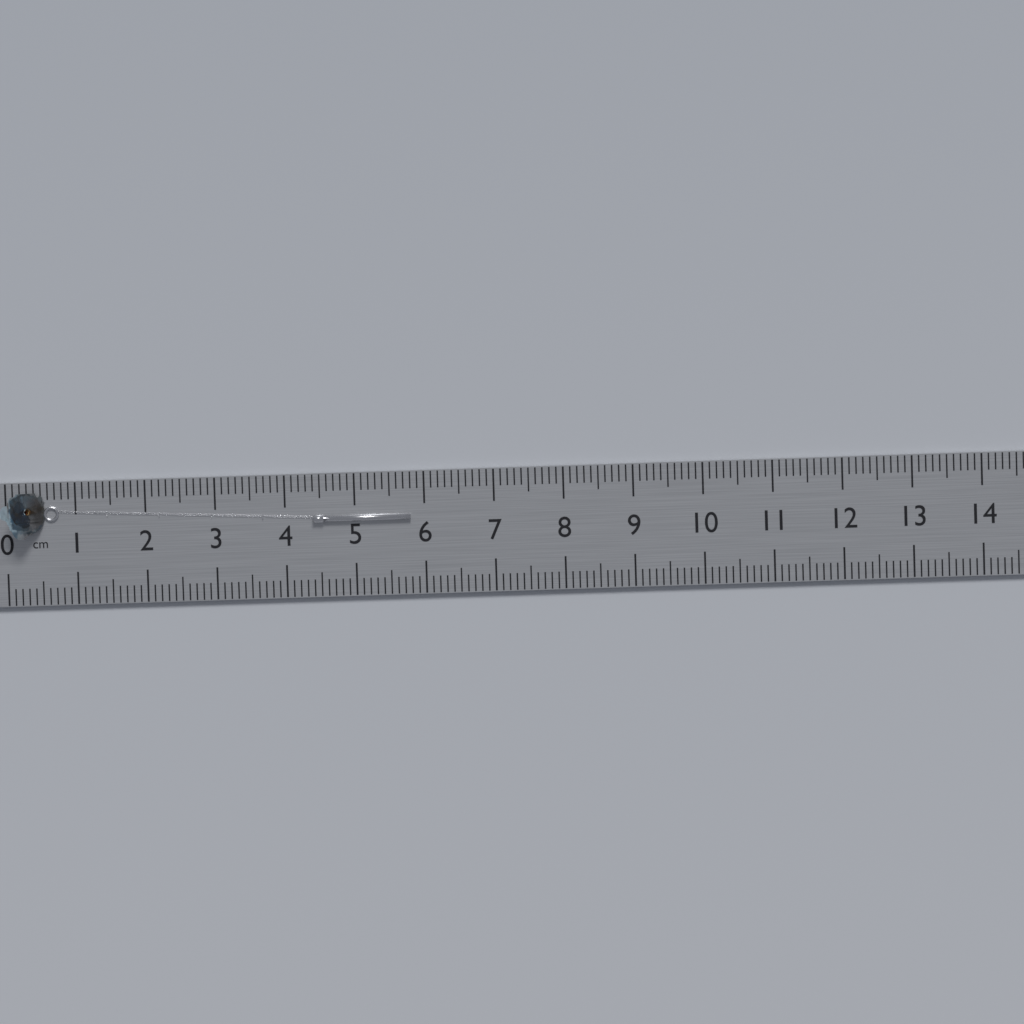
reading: 5.8 cm
